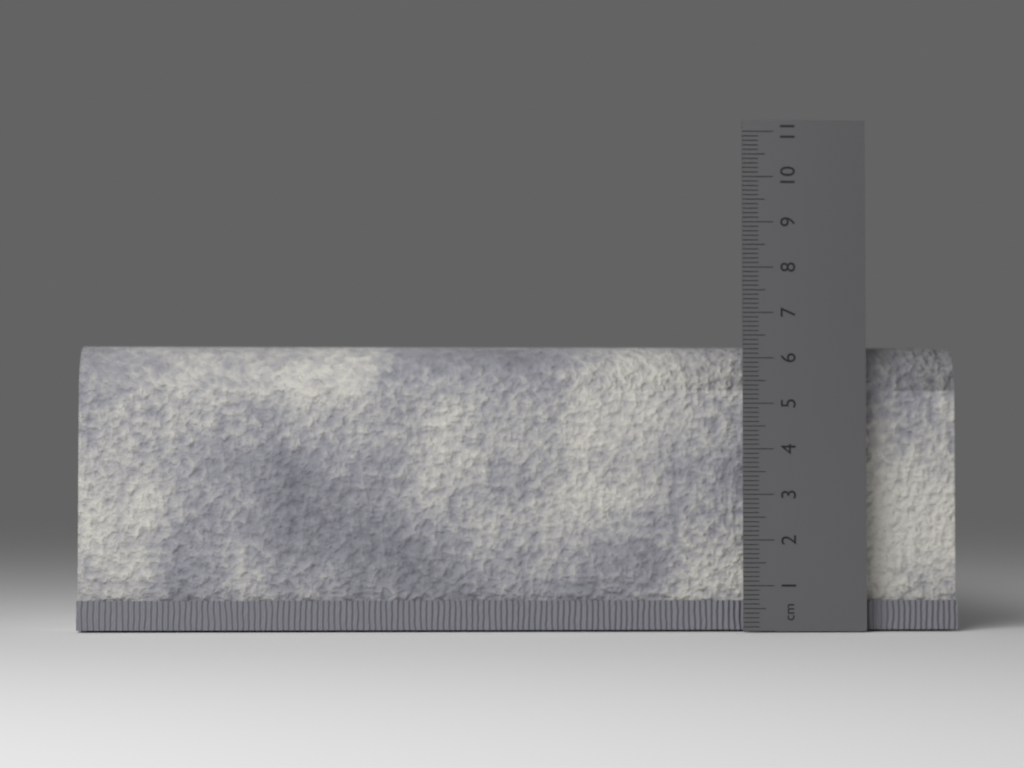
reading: 6.3 cm
